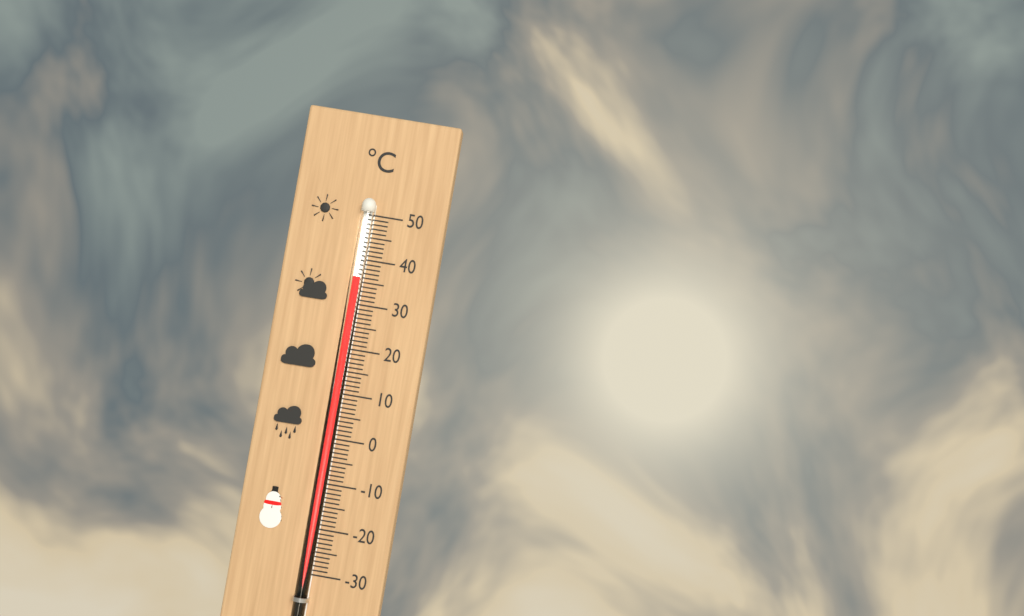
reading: 36 °C
